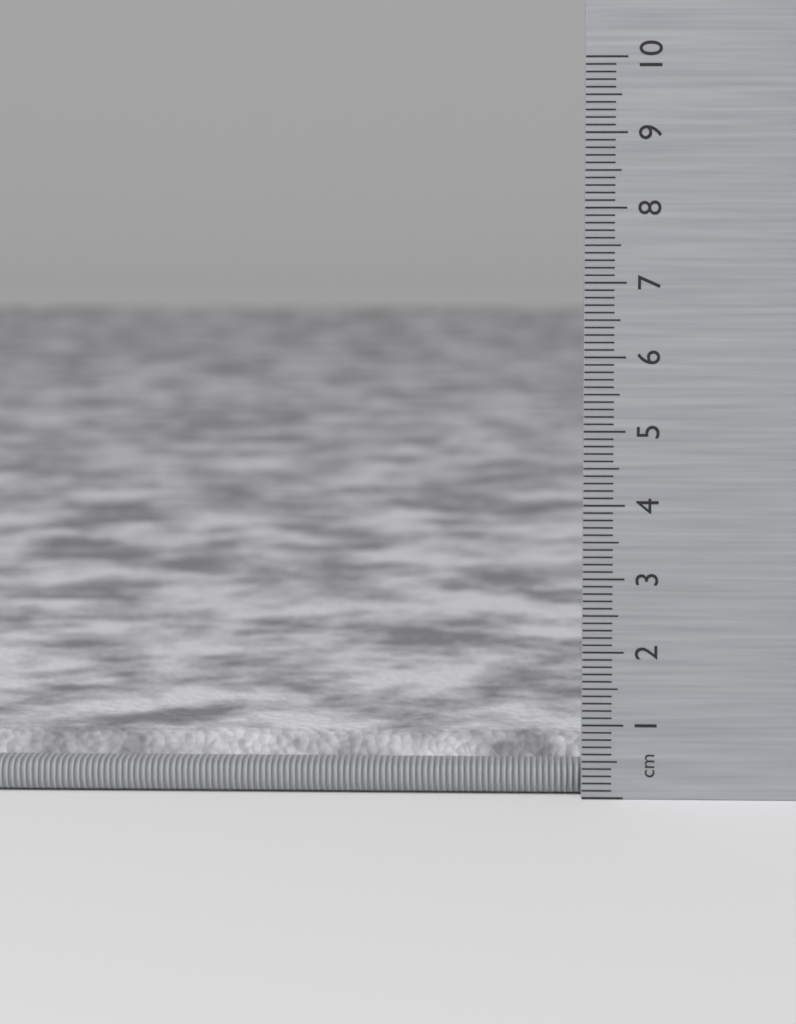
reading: 0.7 cm
